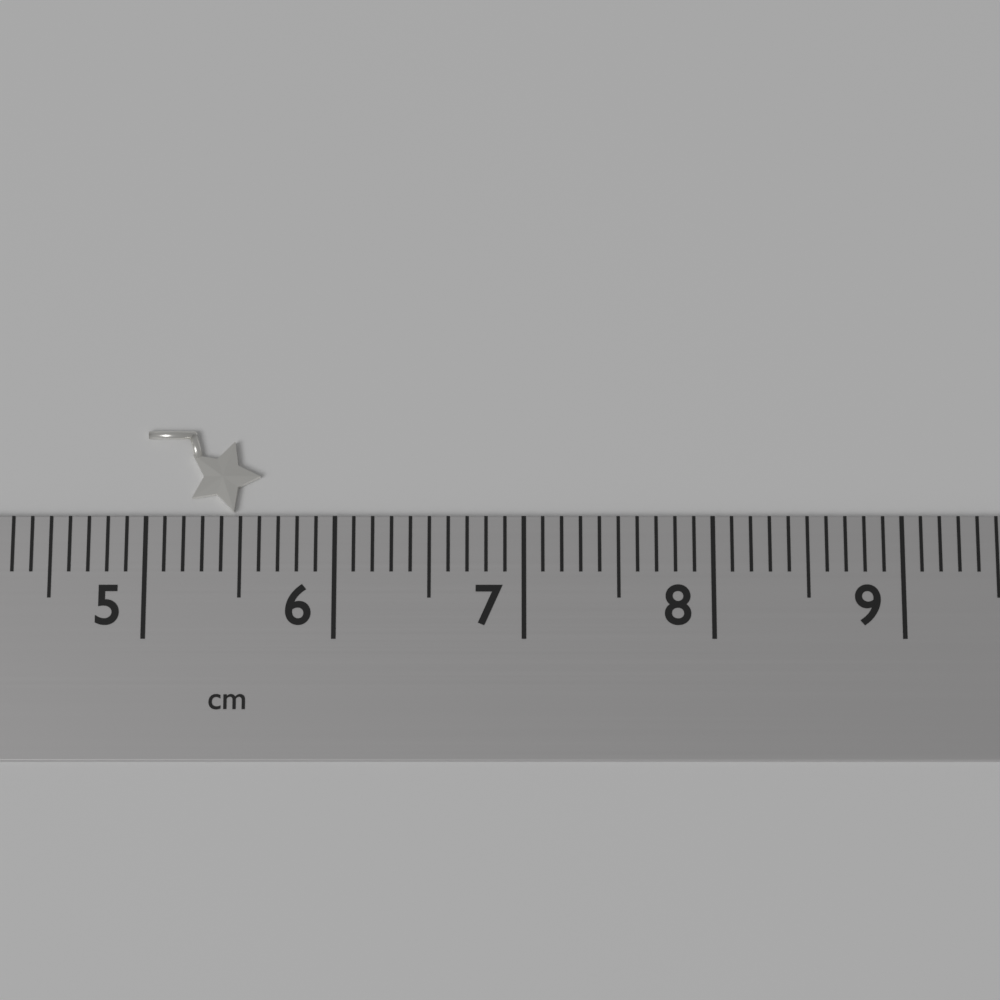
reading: 5.6 cm
